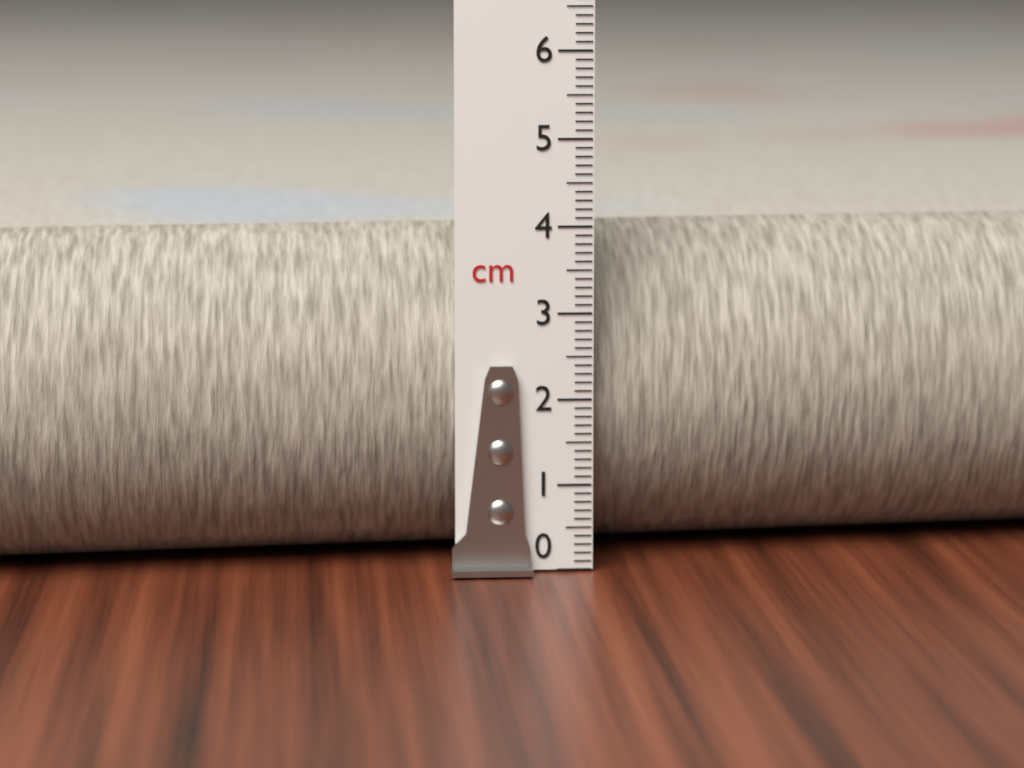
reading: 3.9 cm
